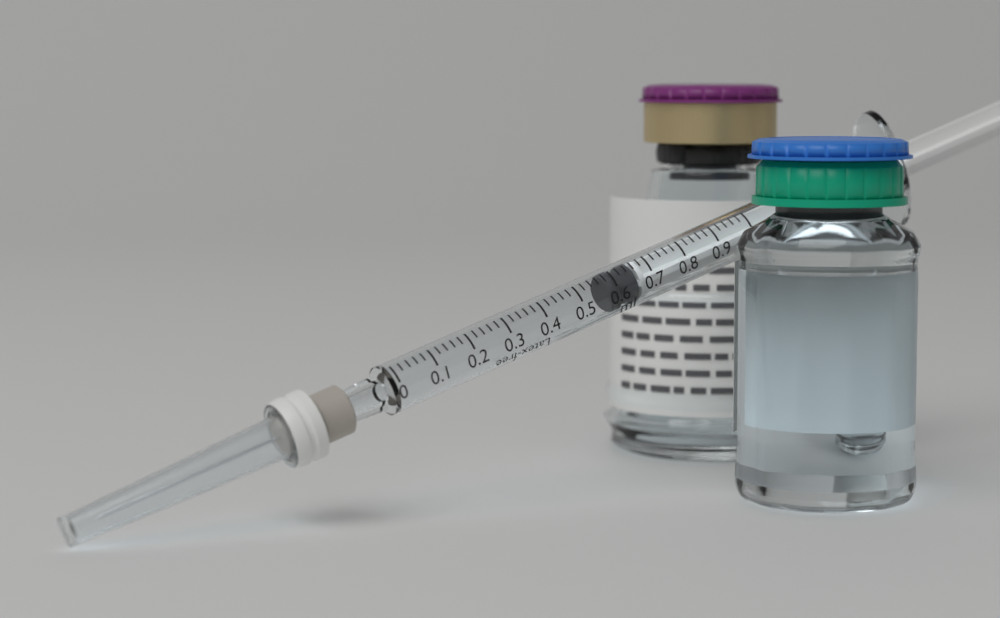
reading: 0.58 ml
